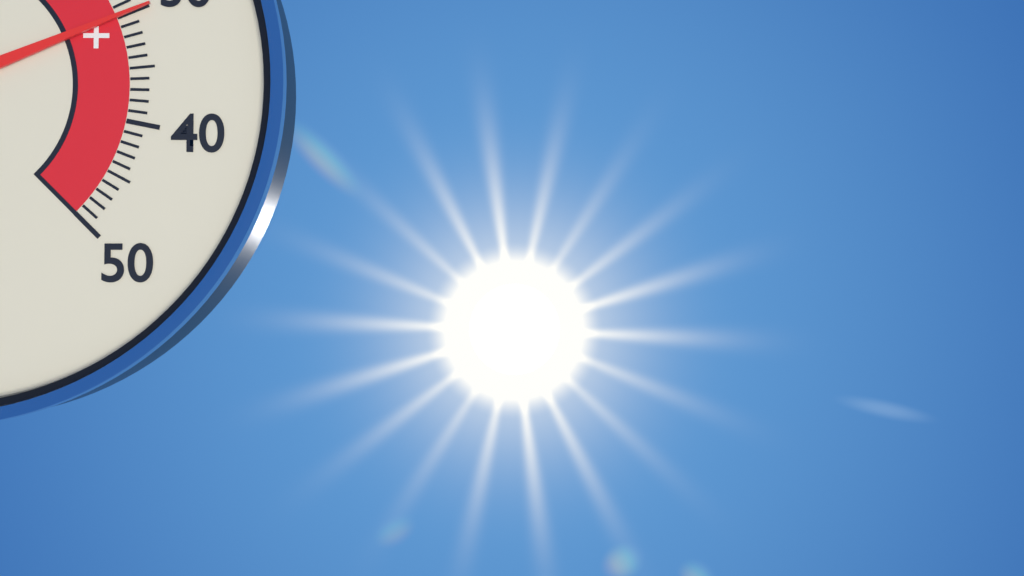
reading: 30 °C
